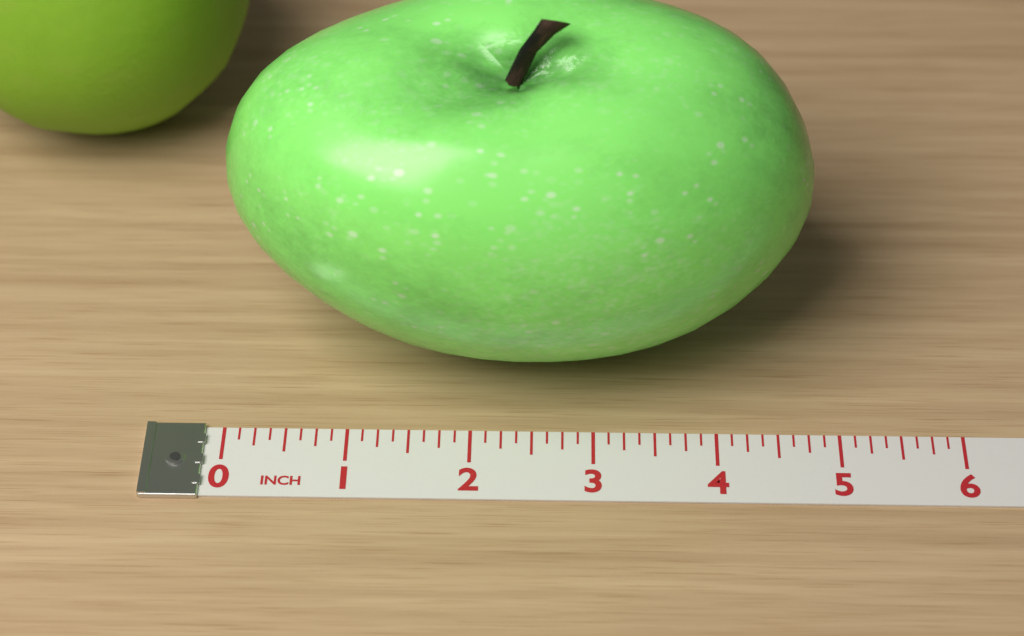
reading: 4.750 inch
